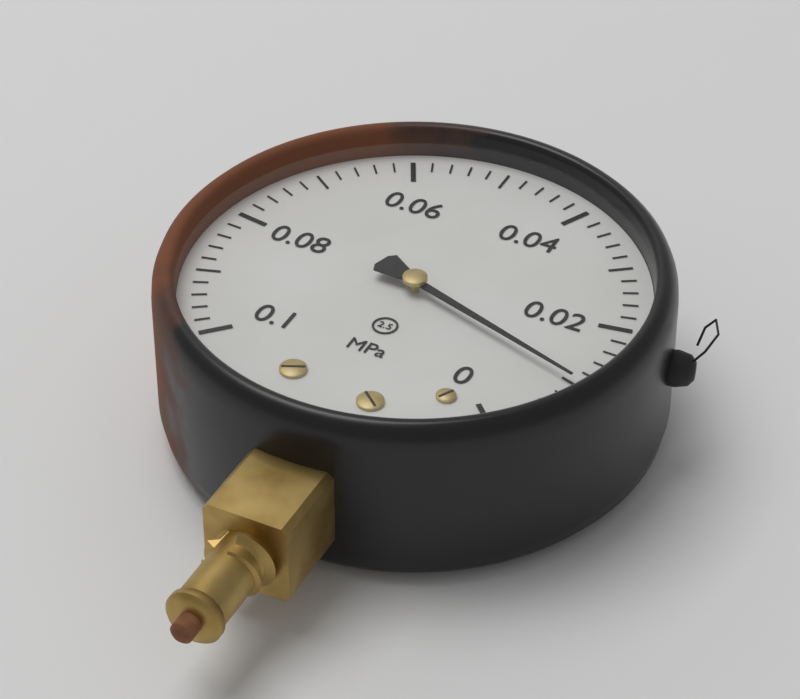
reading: 0.010 MPa
